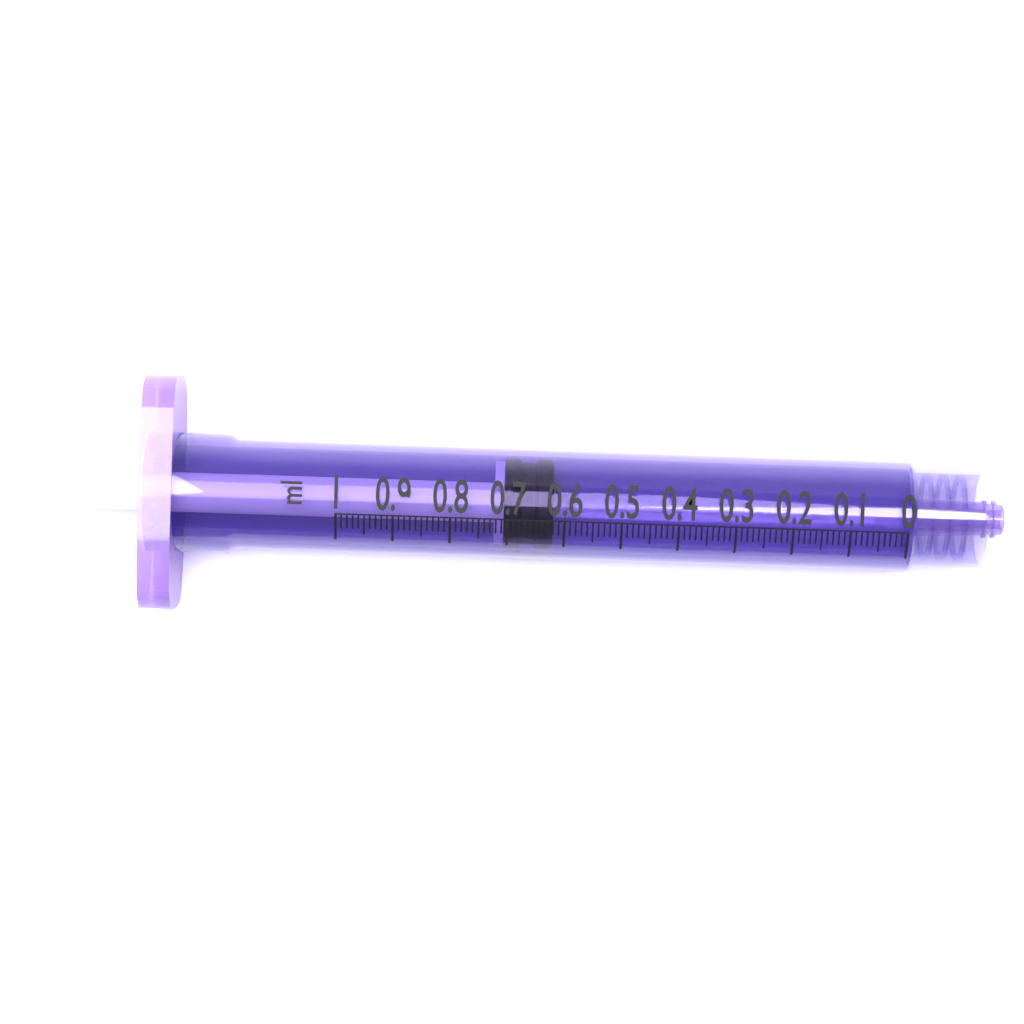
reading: 0.62 ml
